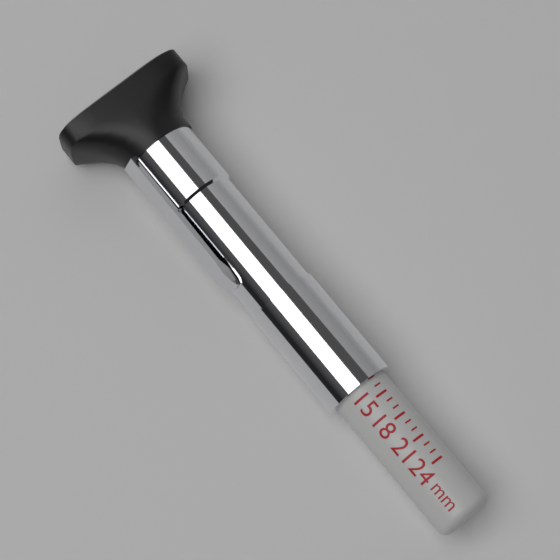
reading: 13 mm
